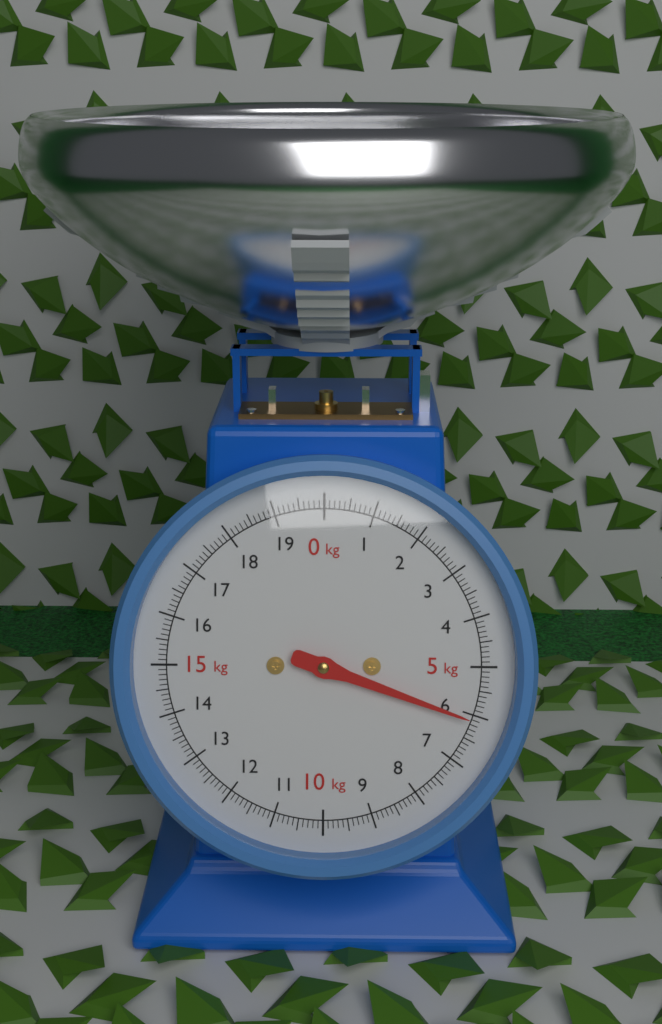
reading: 6.1 kg
